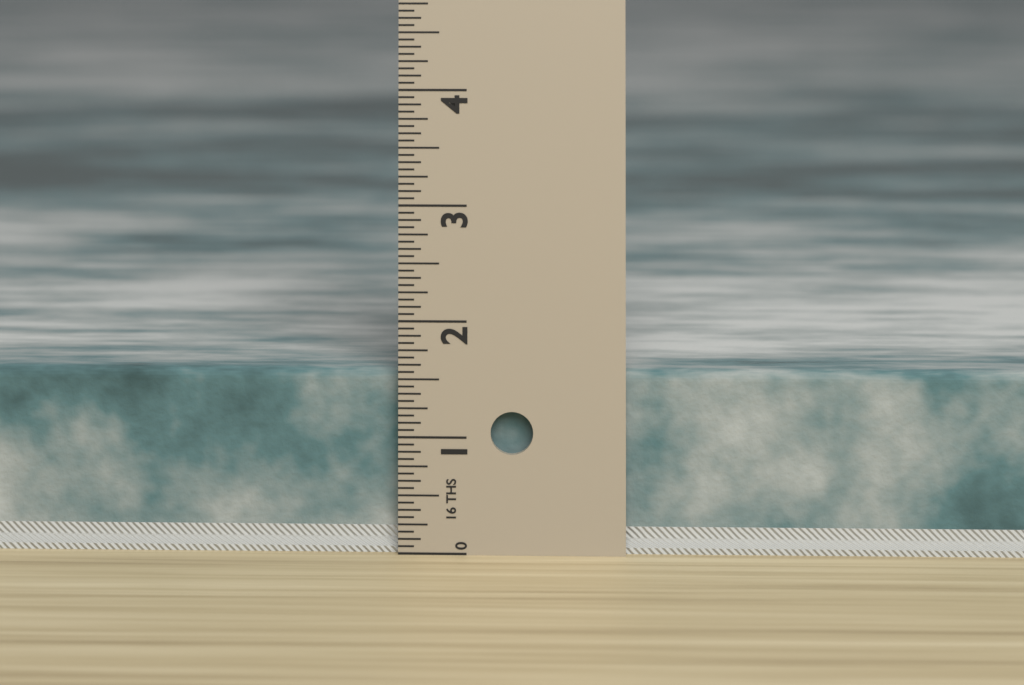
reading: 1.5625 in
